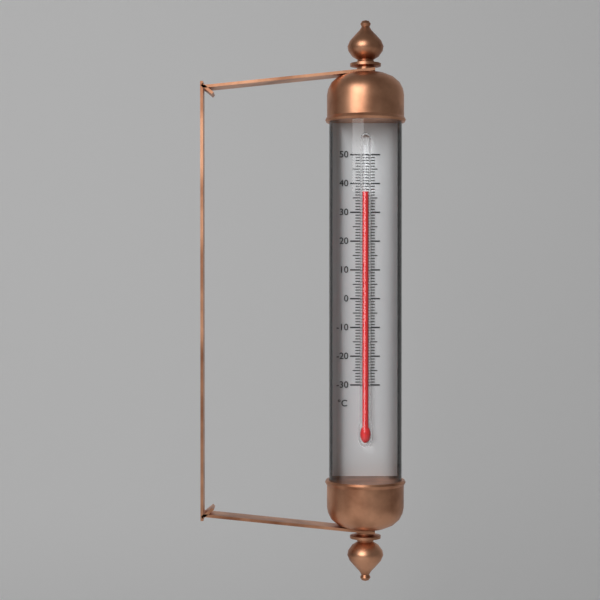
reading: 37 °C
